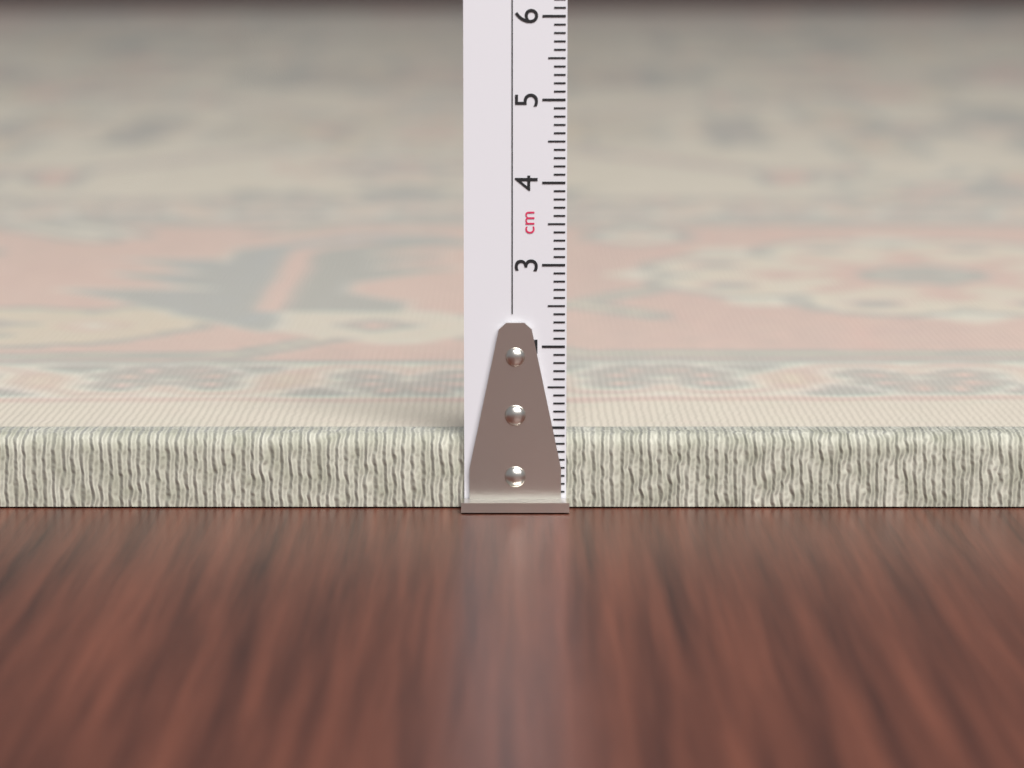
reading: 0.9 cm
